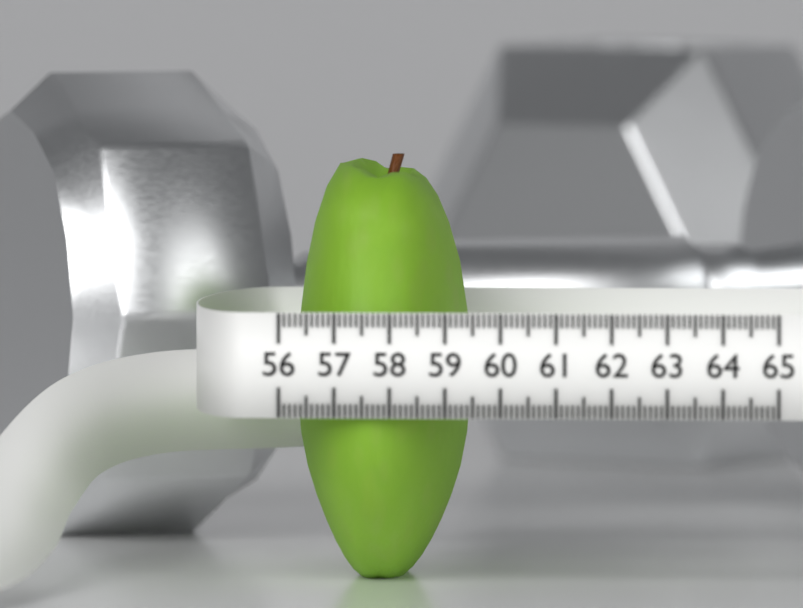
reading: 59.2 (no unit)
